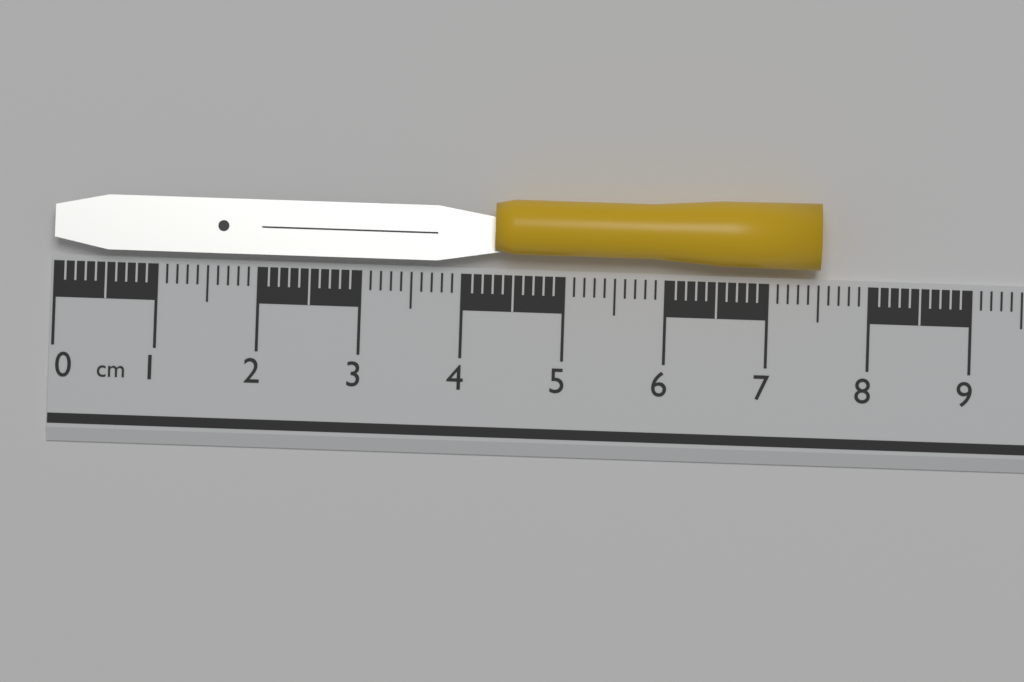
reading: 7.5 cm
